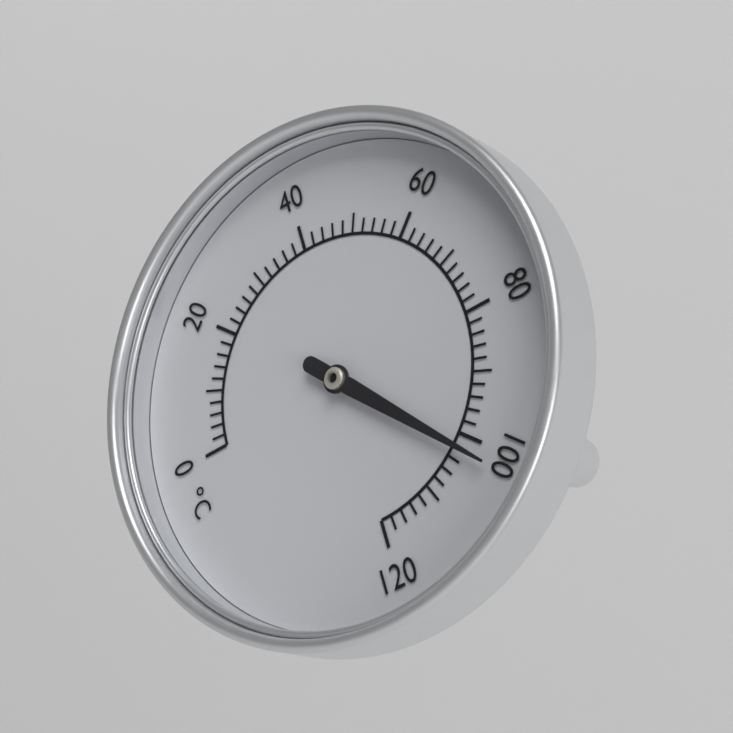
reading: 102 °C
